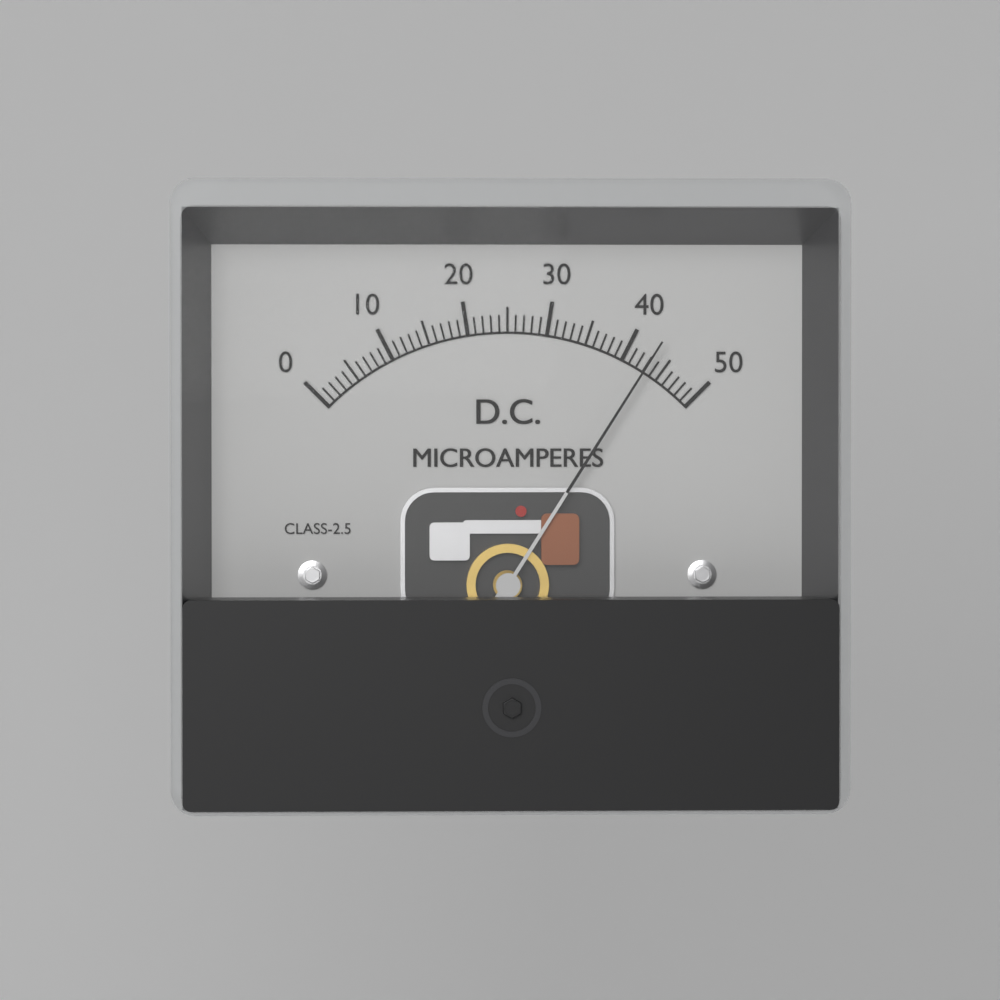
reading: 43 µA
